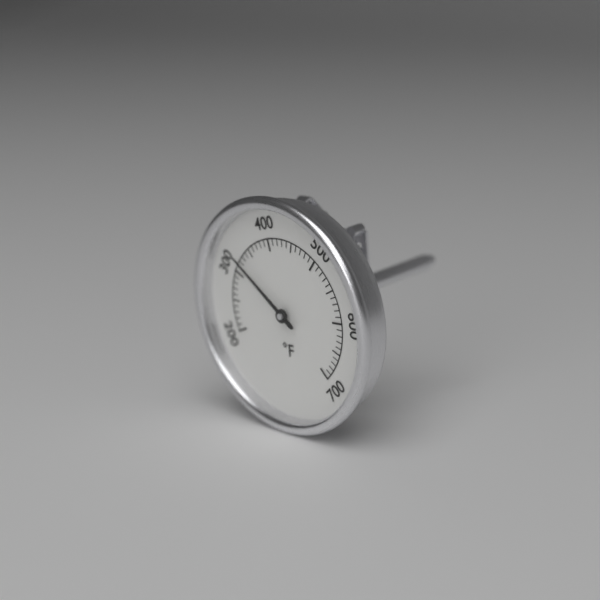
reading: 320 °F
